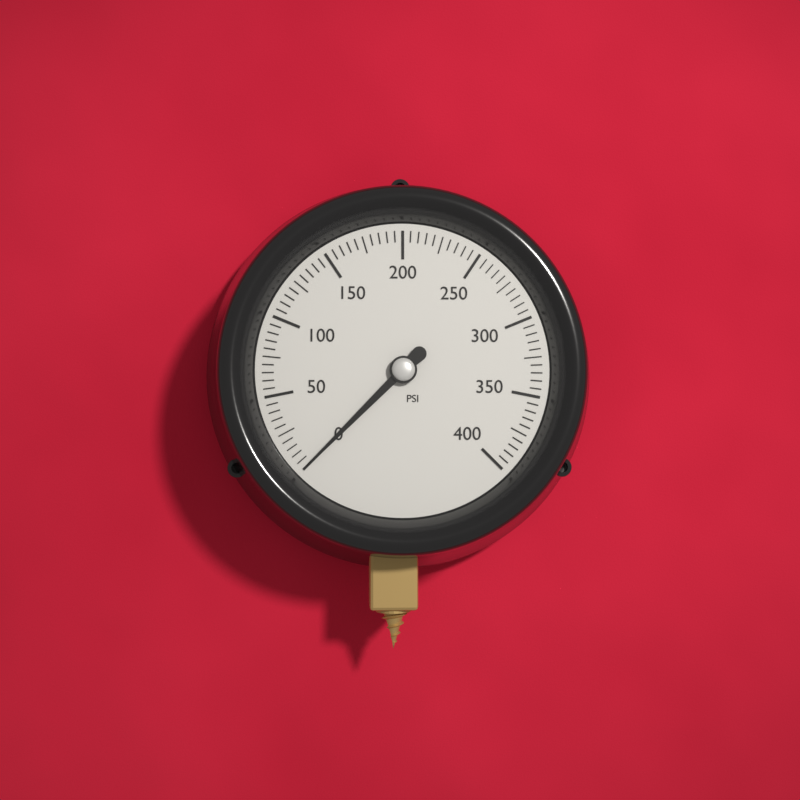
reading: 0 psi
